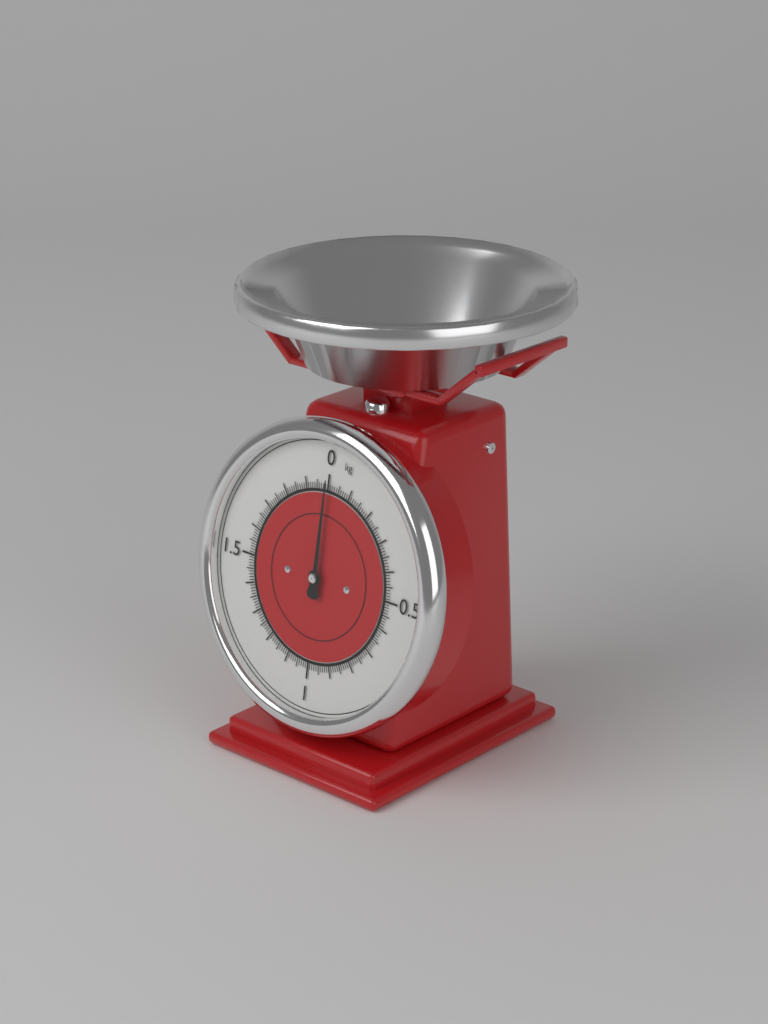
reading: 0.00 kg
